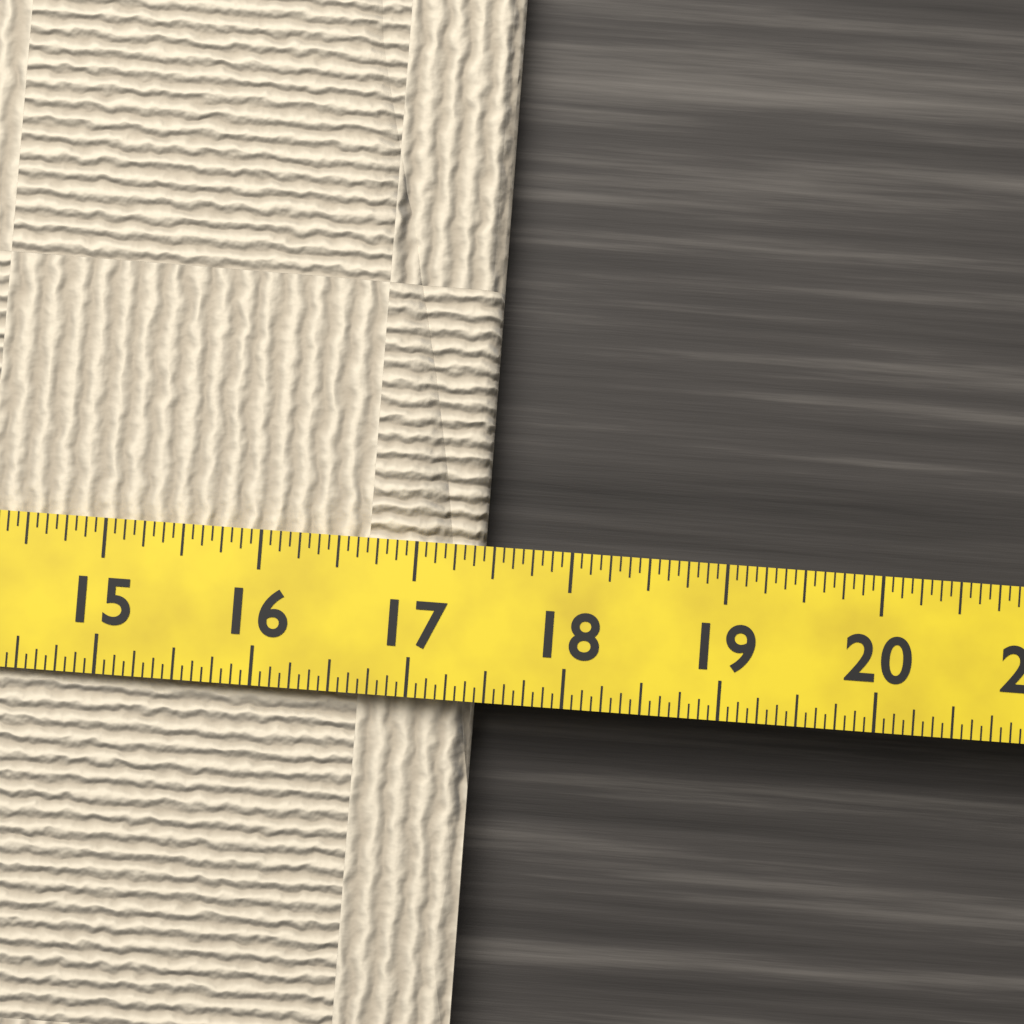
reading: 17.4375 (no unit)
